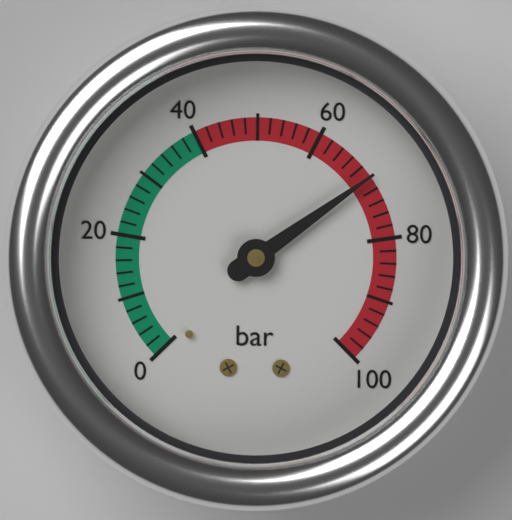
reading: 70 bar
